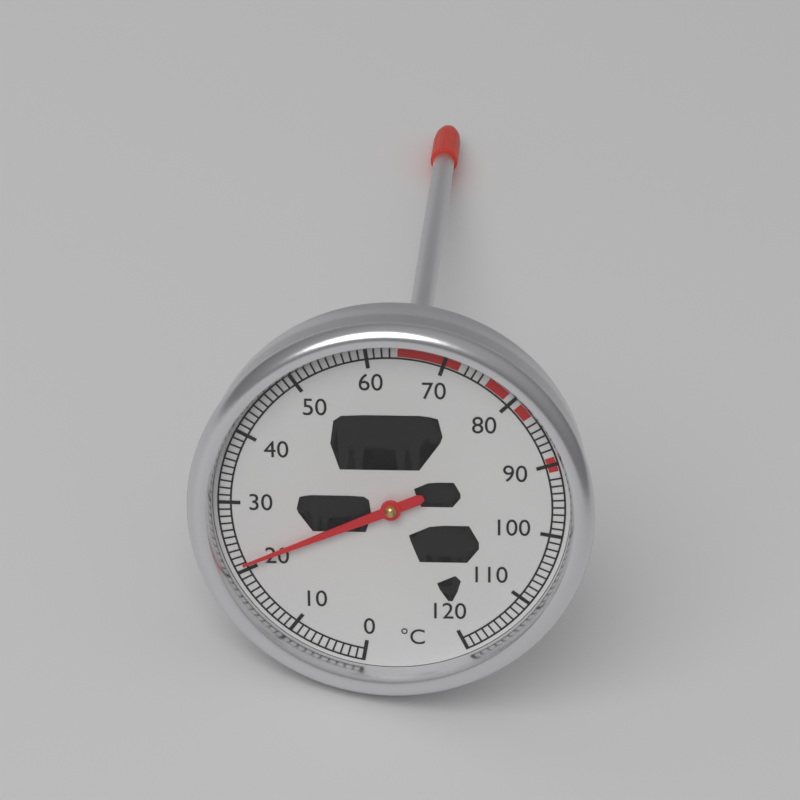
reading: 21 °C
